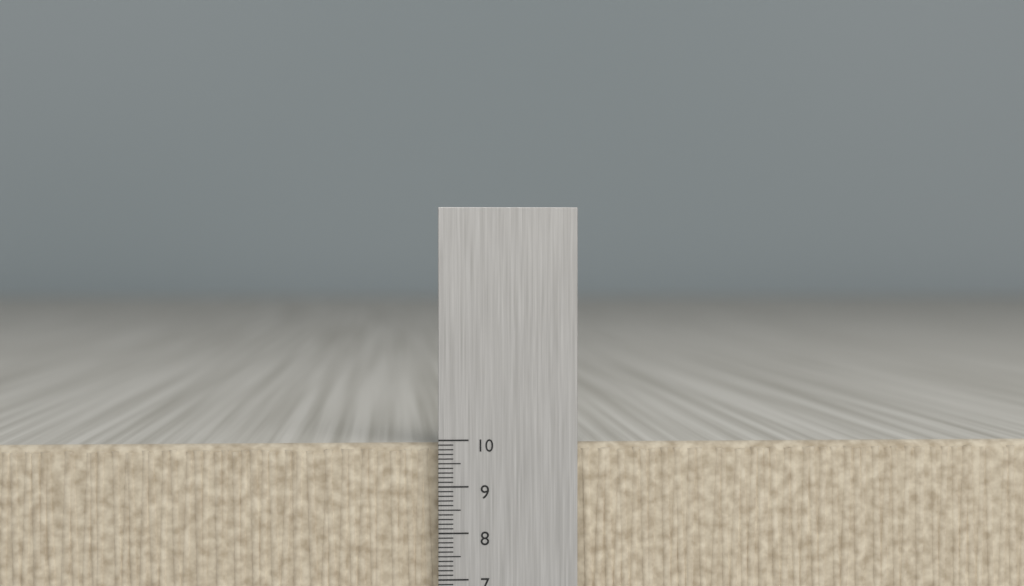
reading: 9.9 cm
